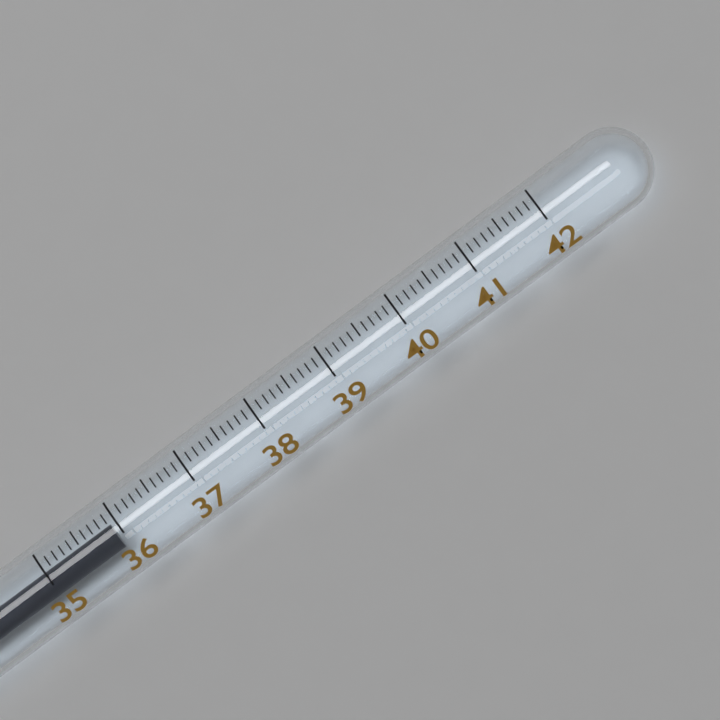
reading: 35.9 (no unit)
